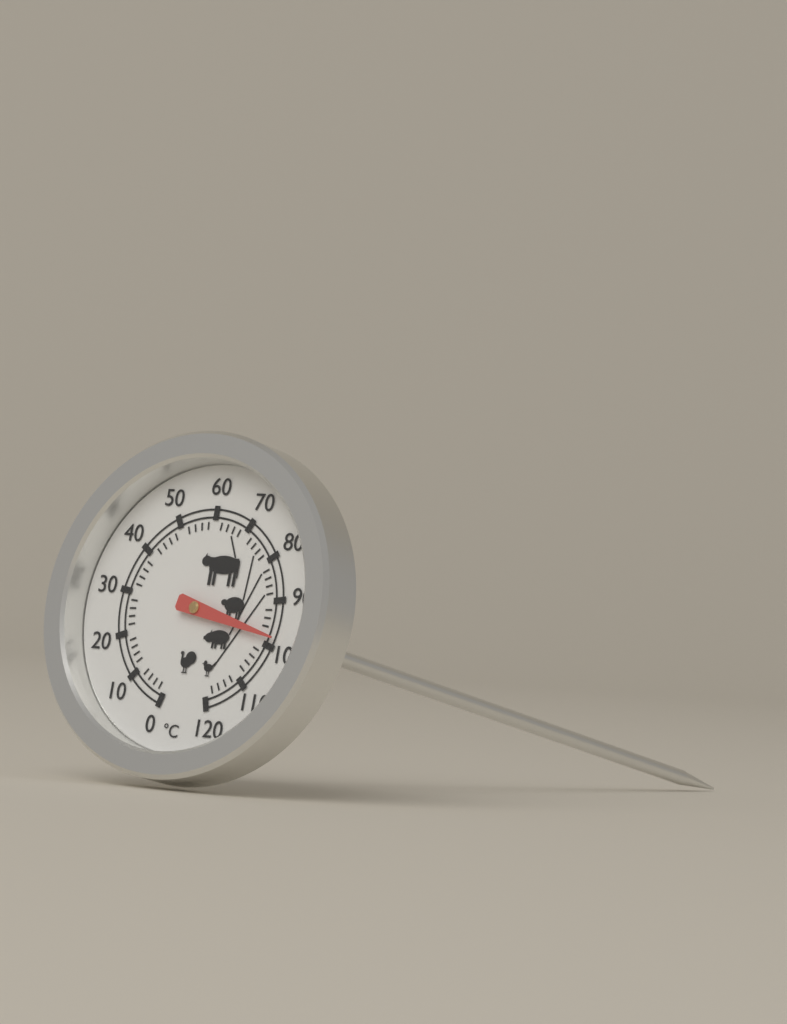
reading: 98 °C
